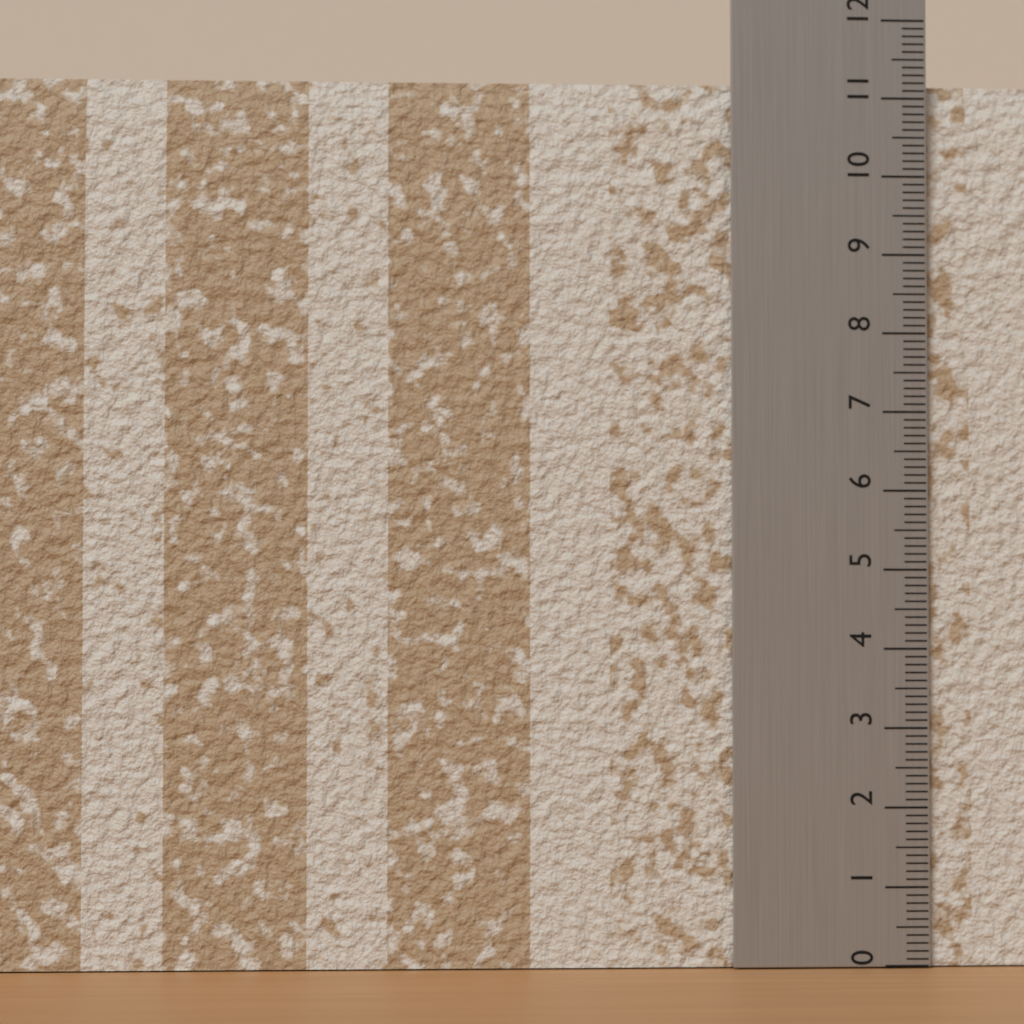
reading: 11.2 (no unit)
